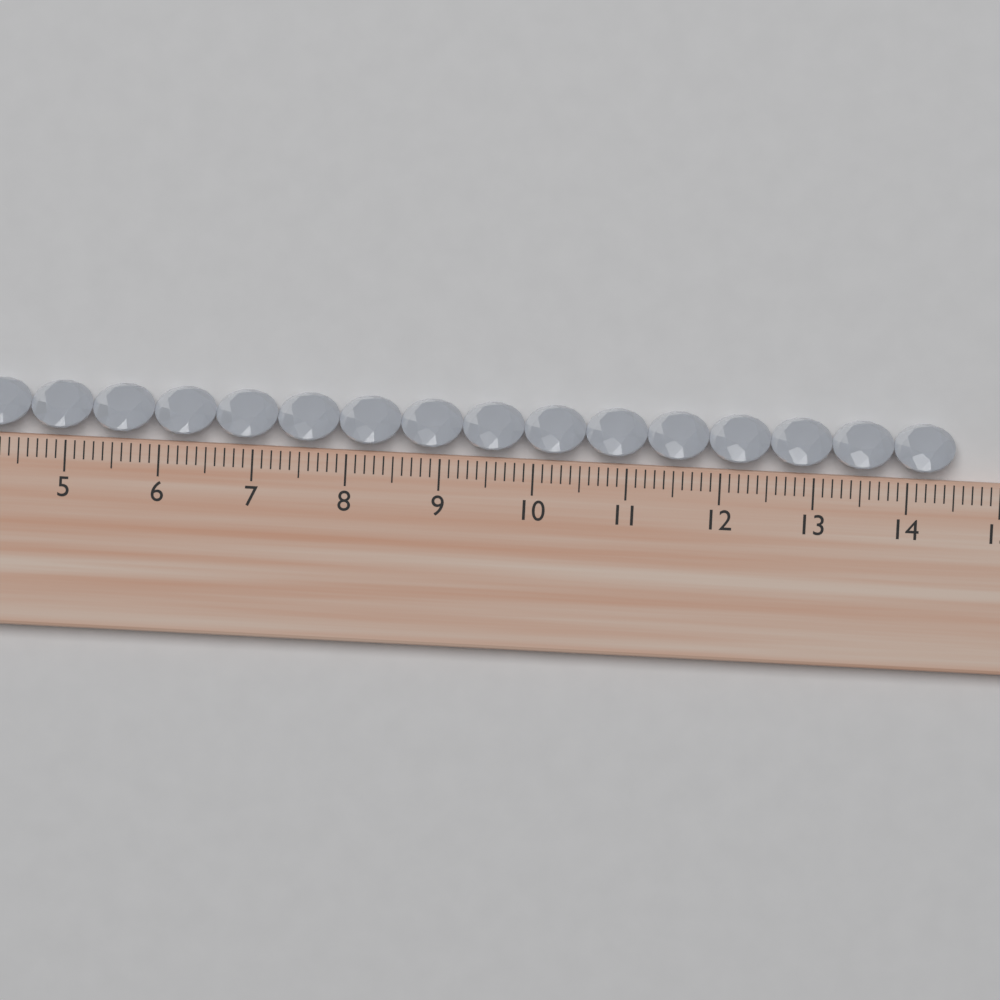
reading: 14.5 cm
